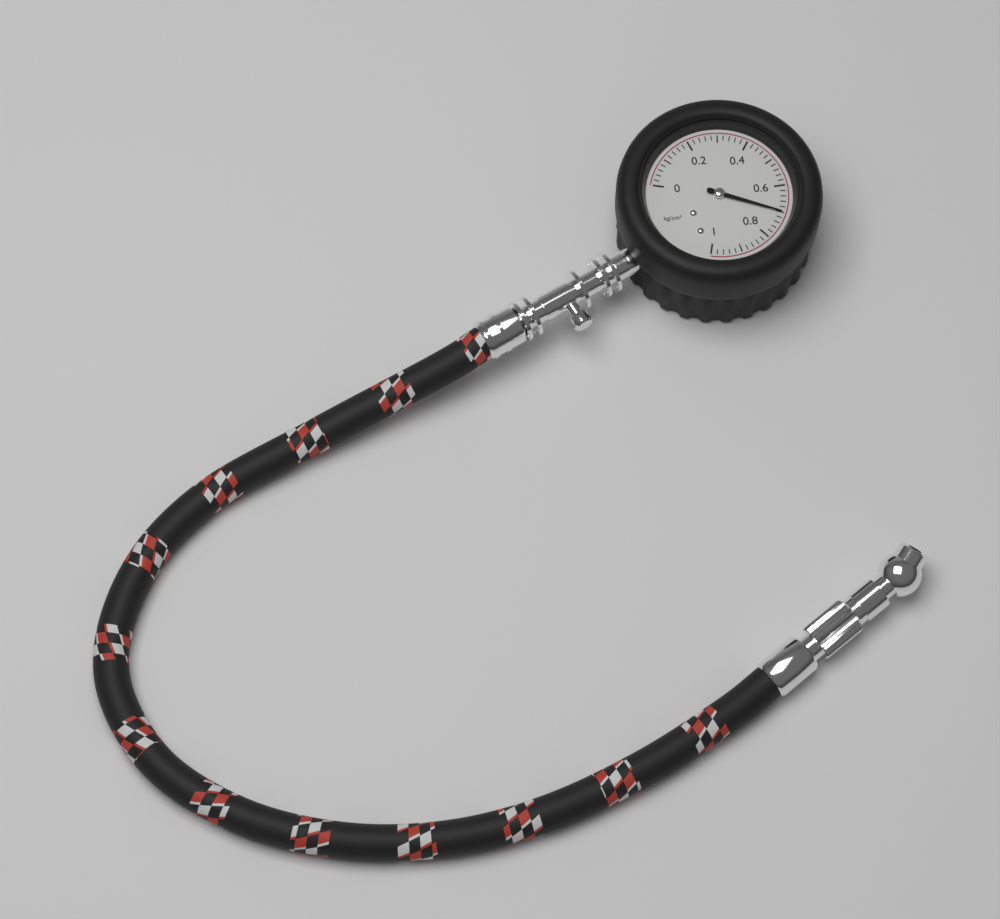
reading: 0.70 kg/cm²
